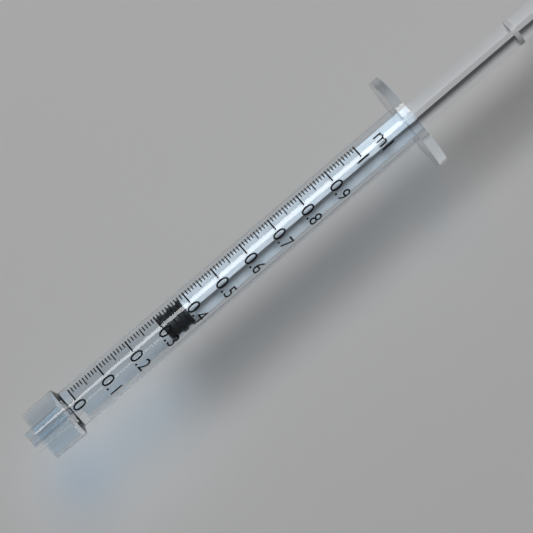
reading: 0.30 ml
